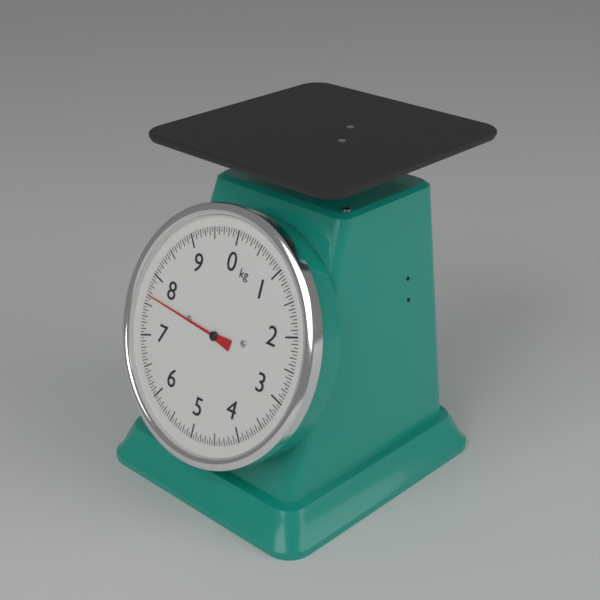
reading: 7.65 kg
